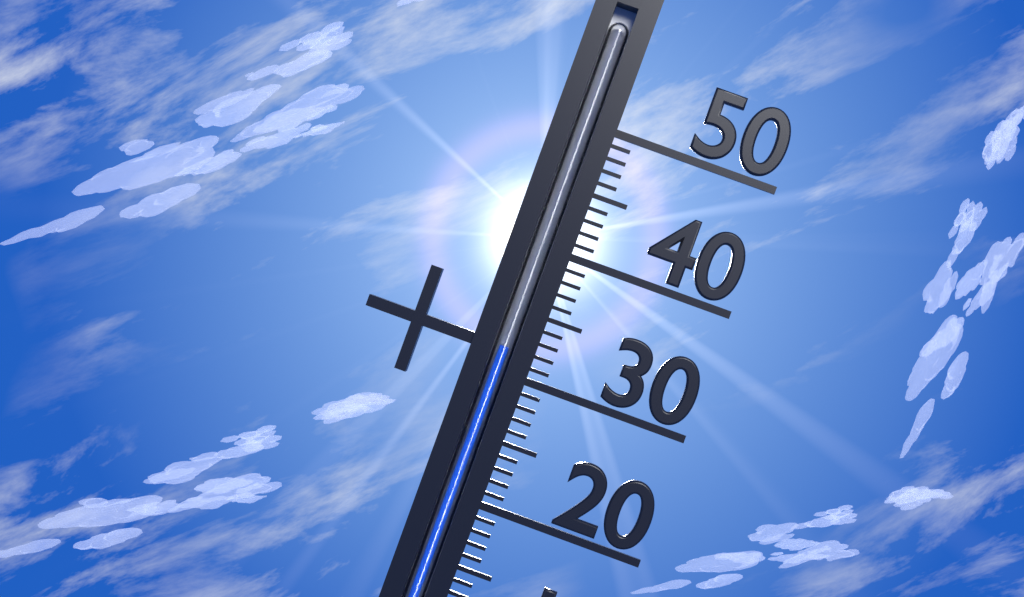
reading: 32 °C
